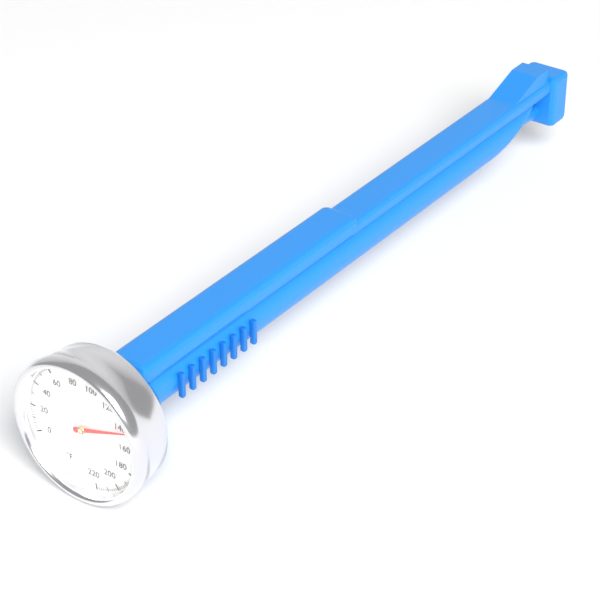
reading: 144 °F
